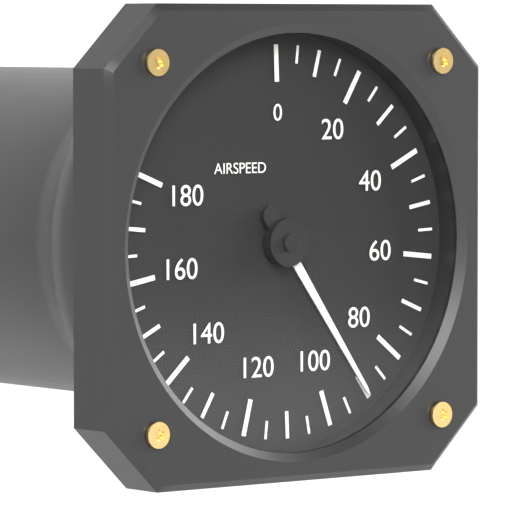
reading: 90 (no unit)
